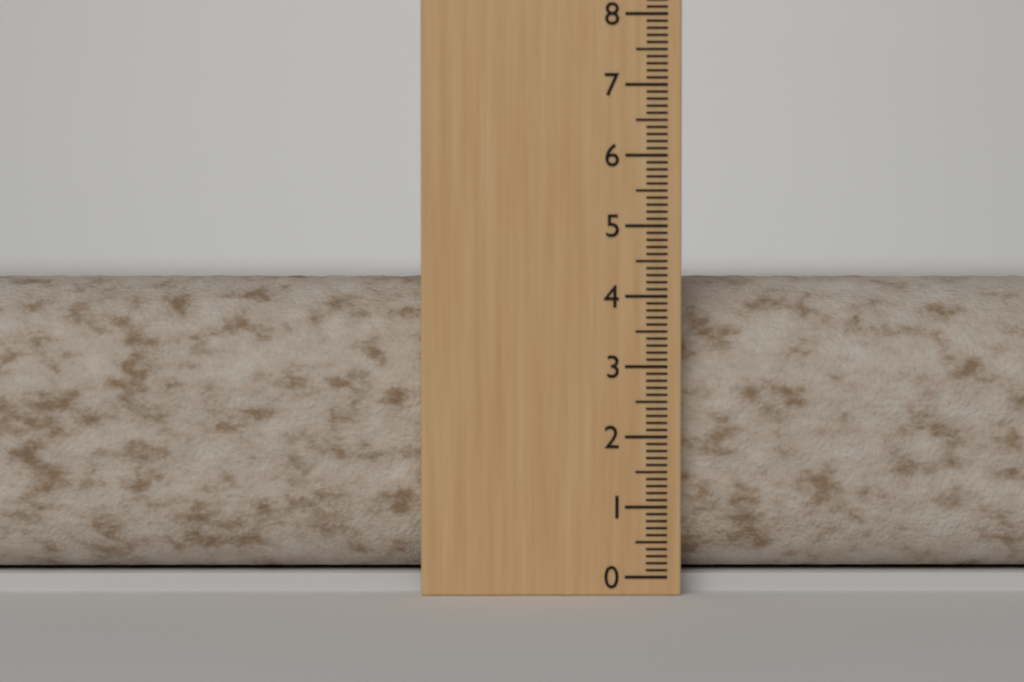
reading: 4.3 (no unit)
